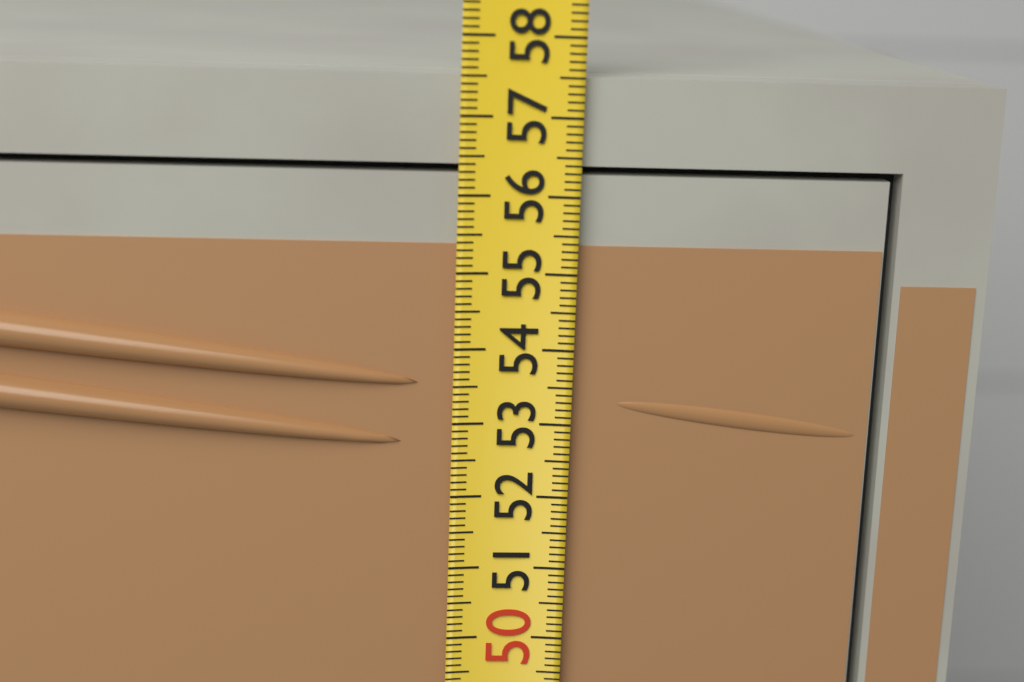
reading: 57.5 (no unit)
